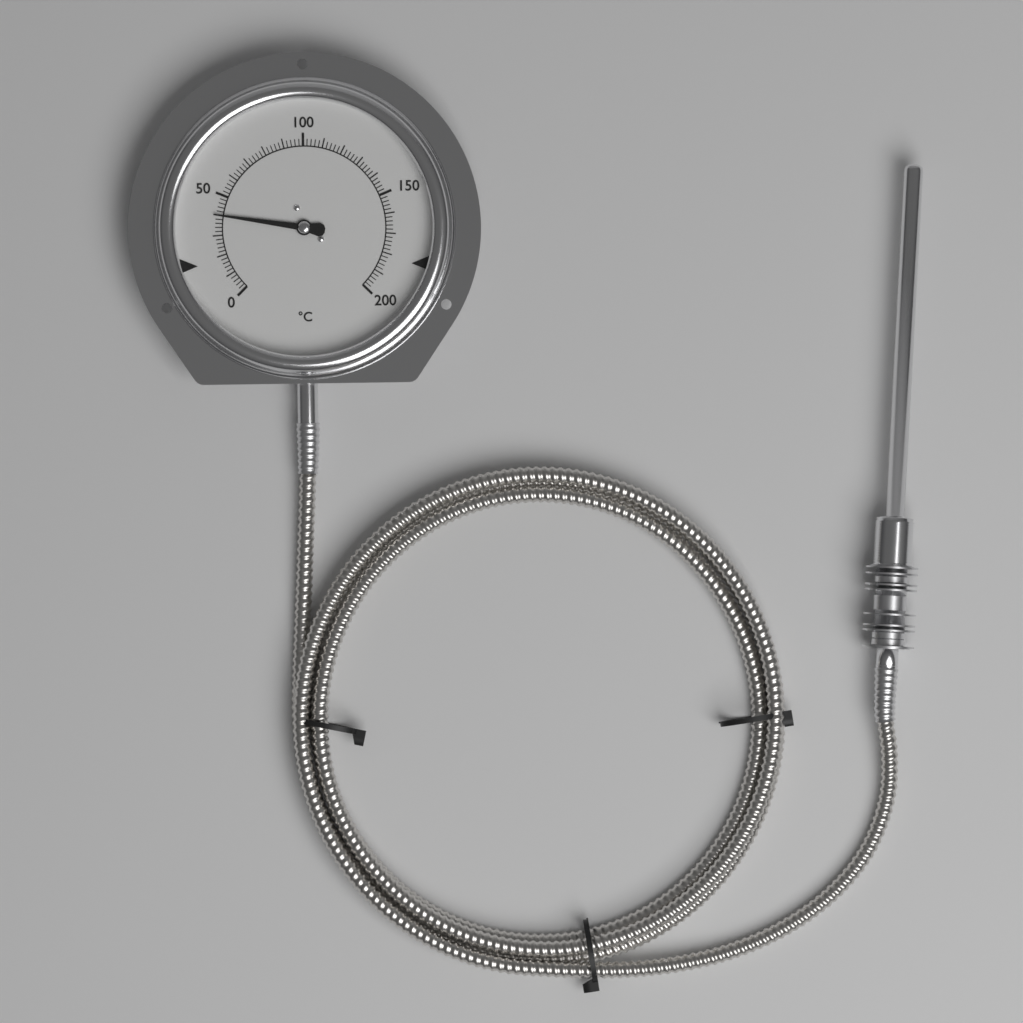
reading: 40 °C
